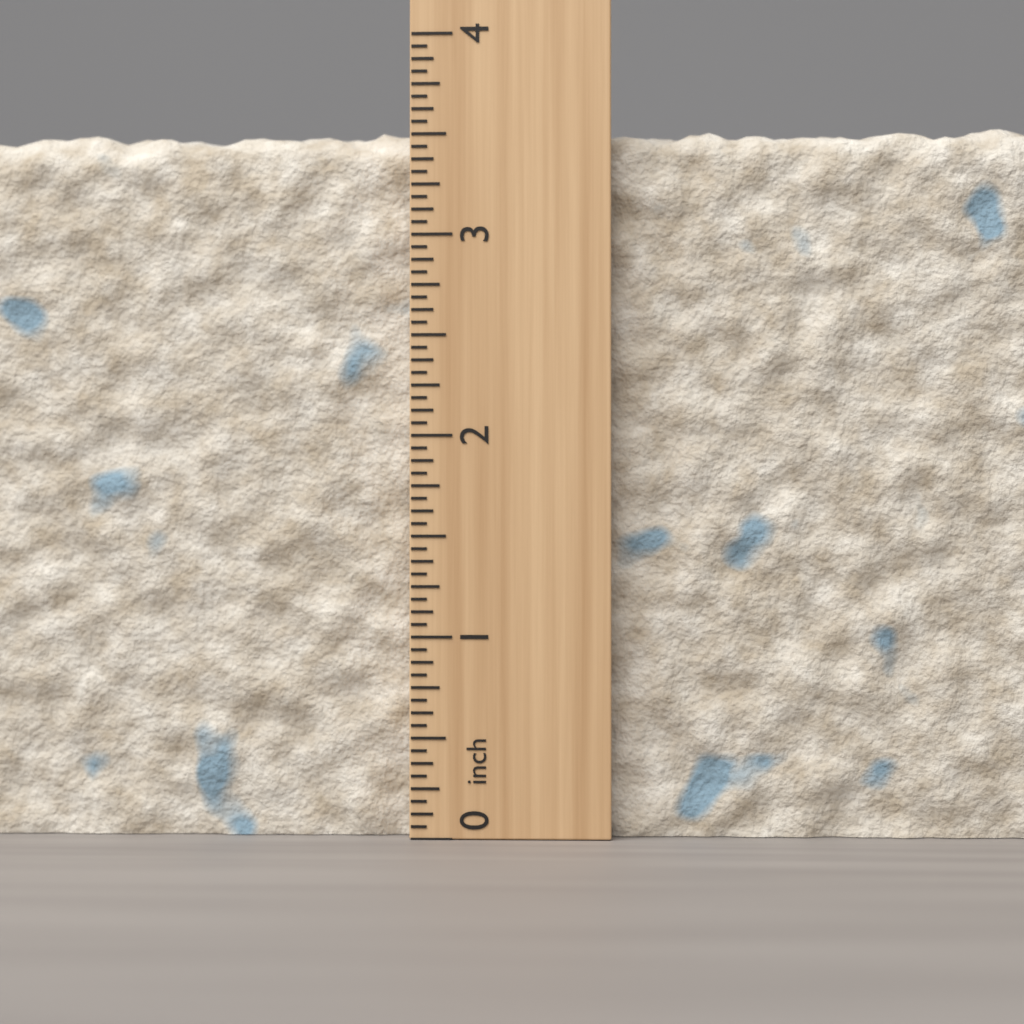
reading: 3.5625 inch
